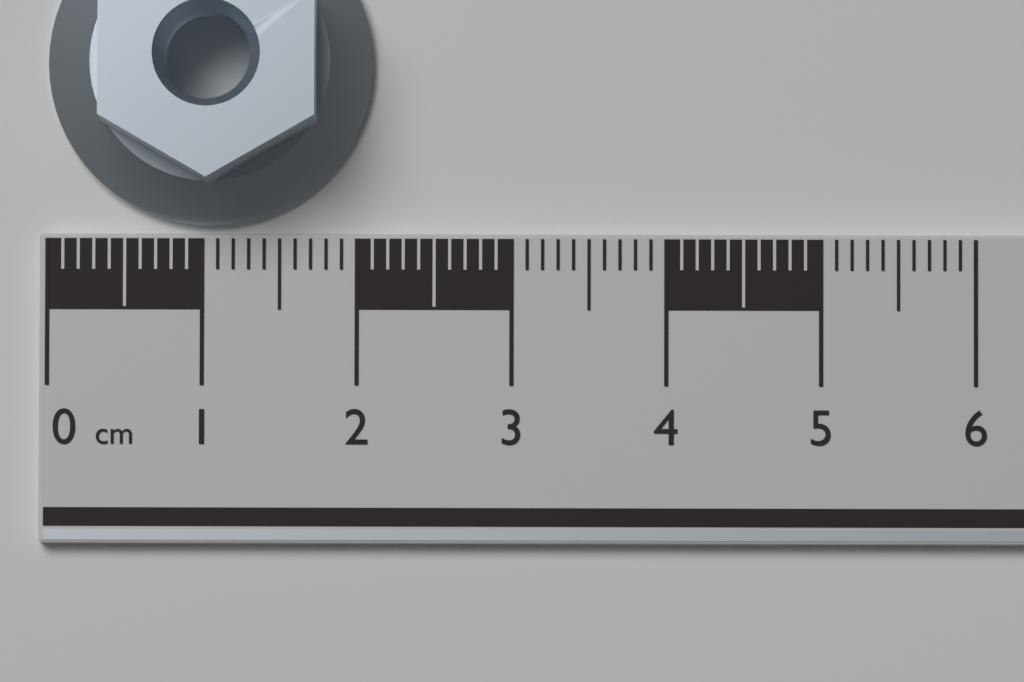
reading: 2.1 cm
